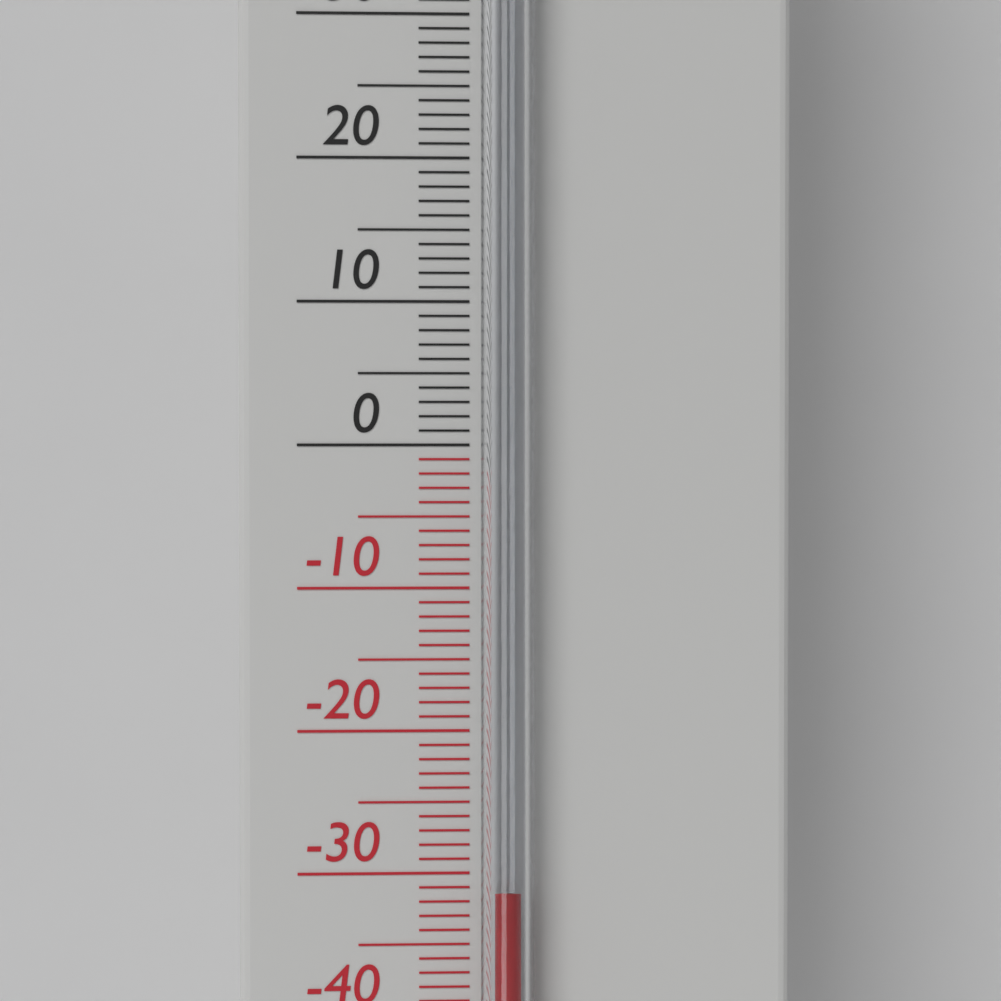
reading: -31 °C
